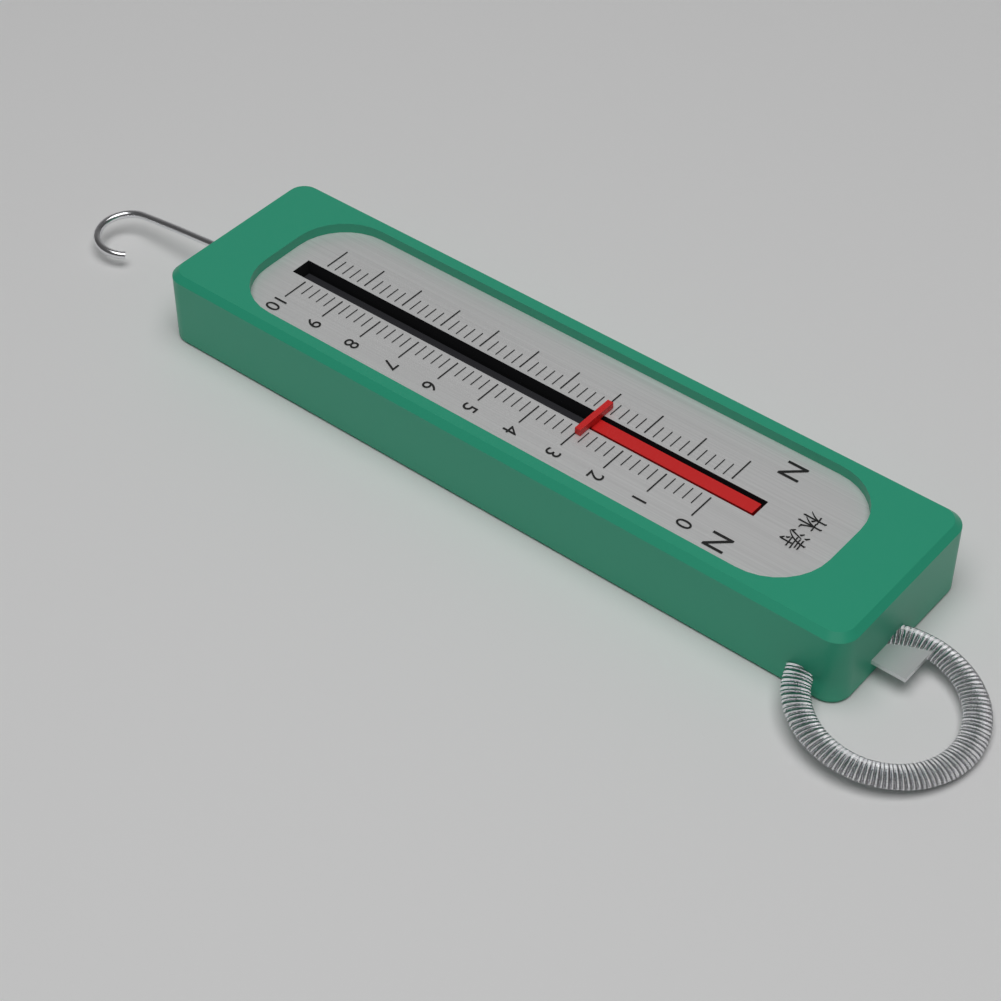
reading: 3.0 N
